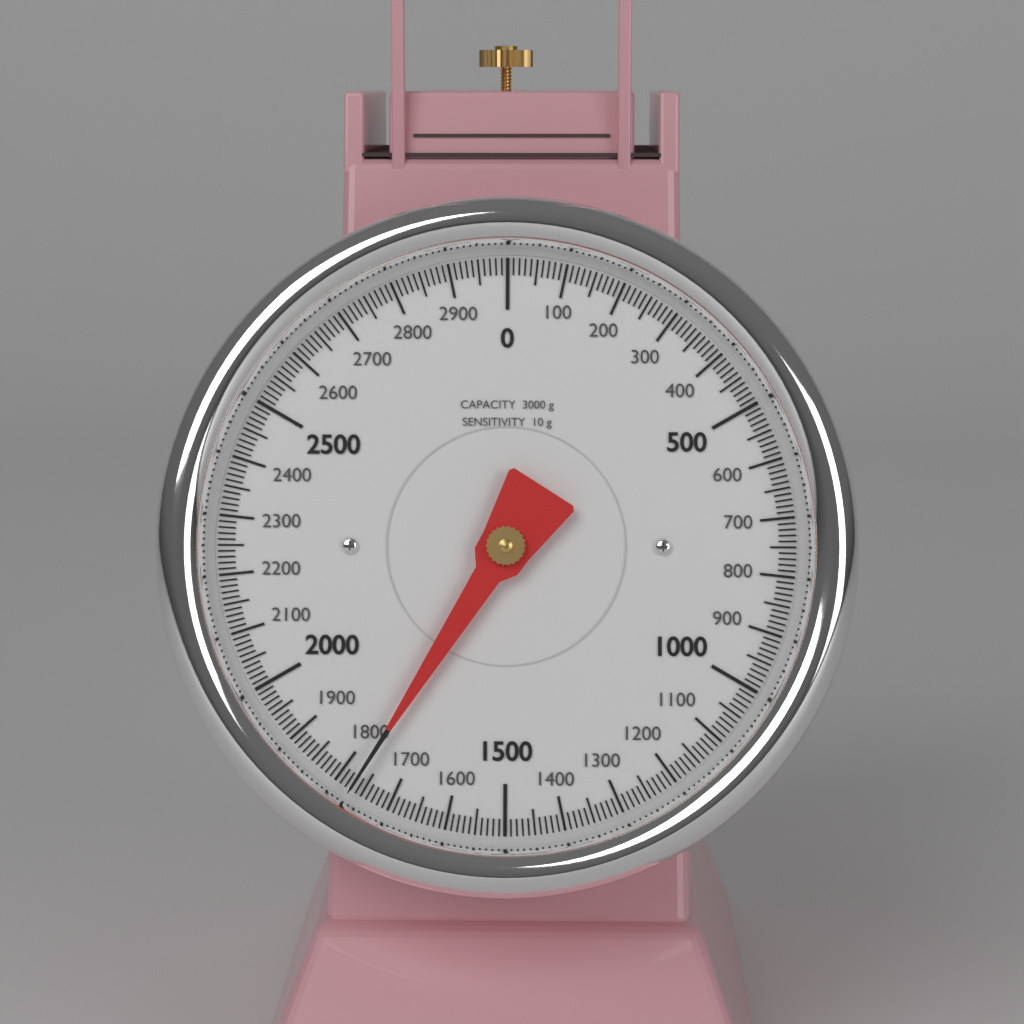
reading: 1770 g
